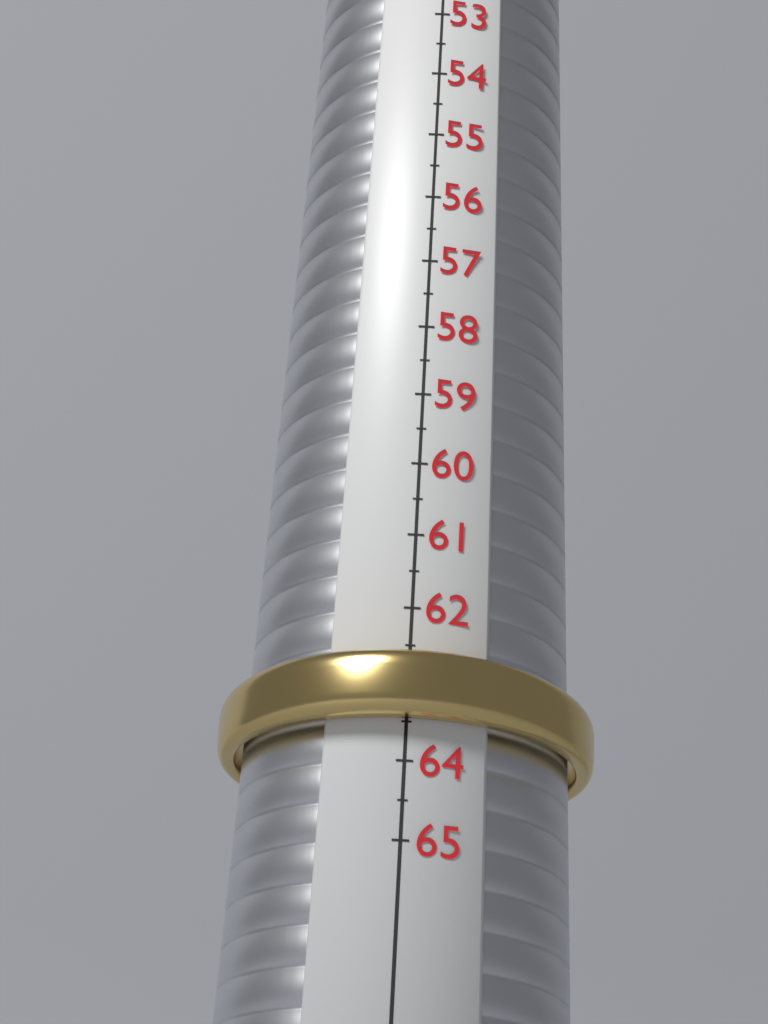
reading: 63.5 (no unit)
